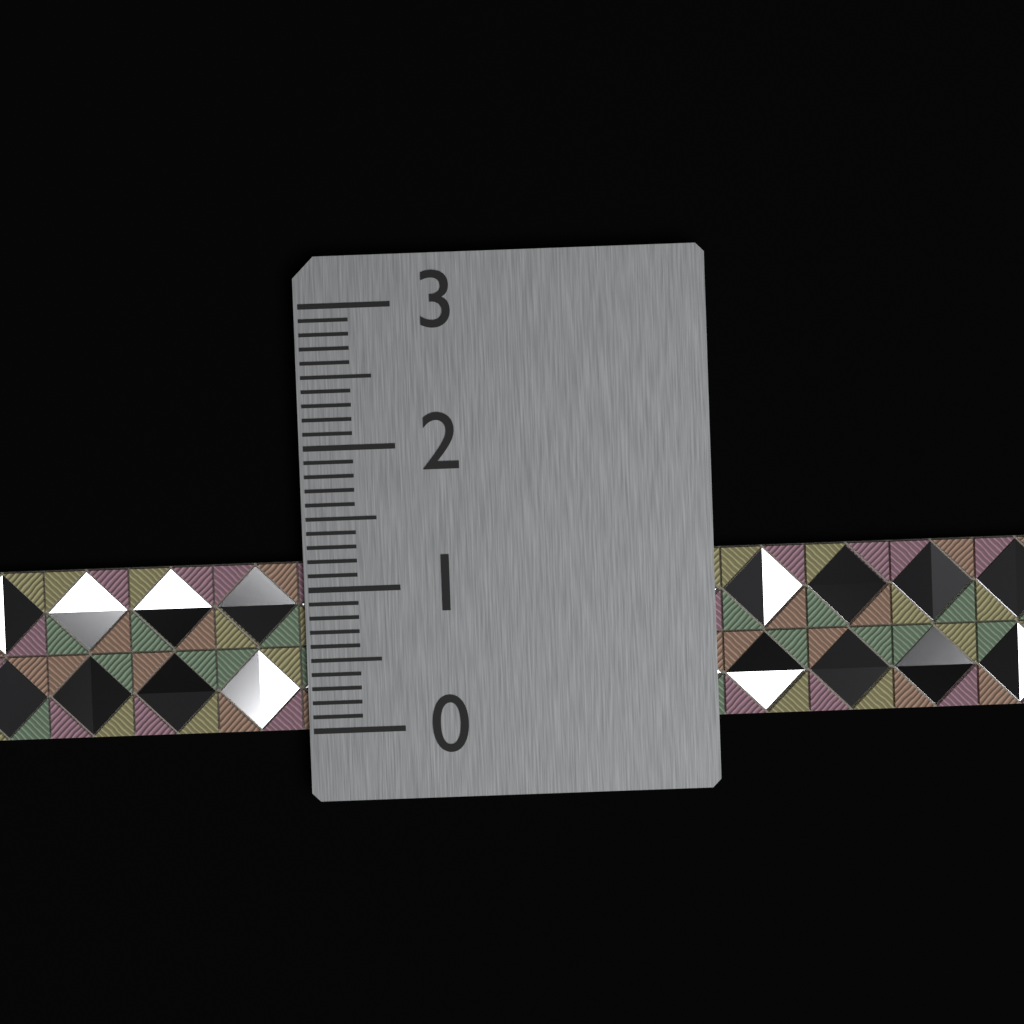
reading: 1.2 (no unit)
